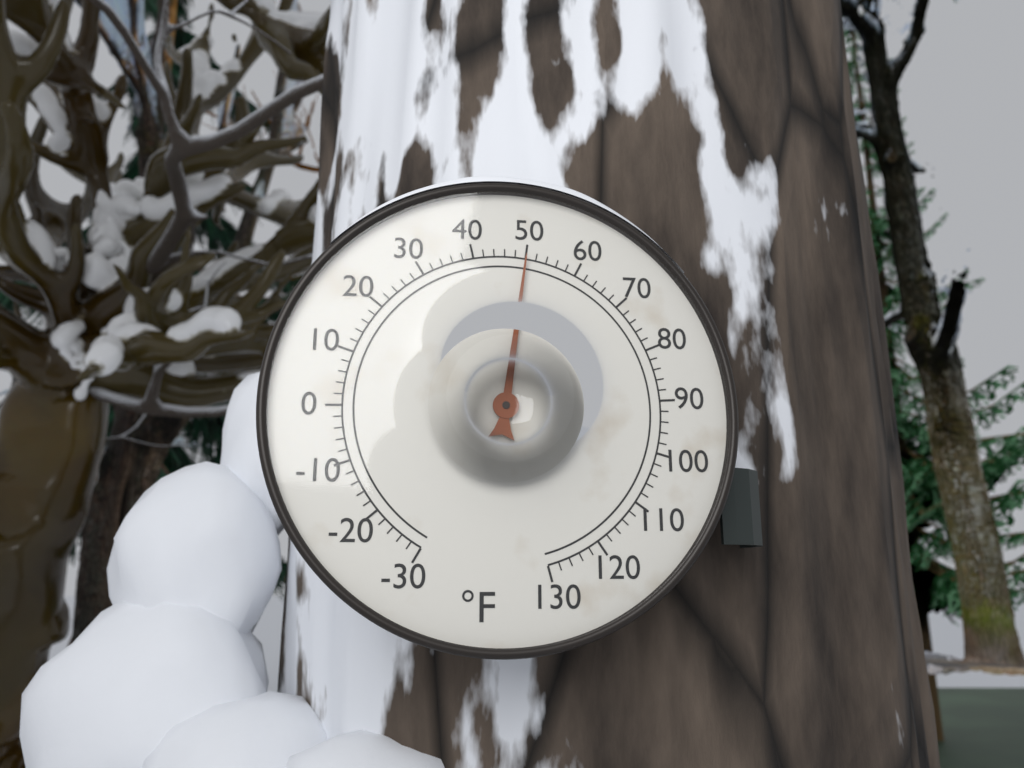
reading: 50 °F
